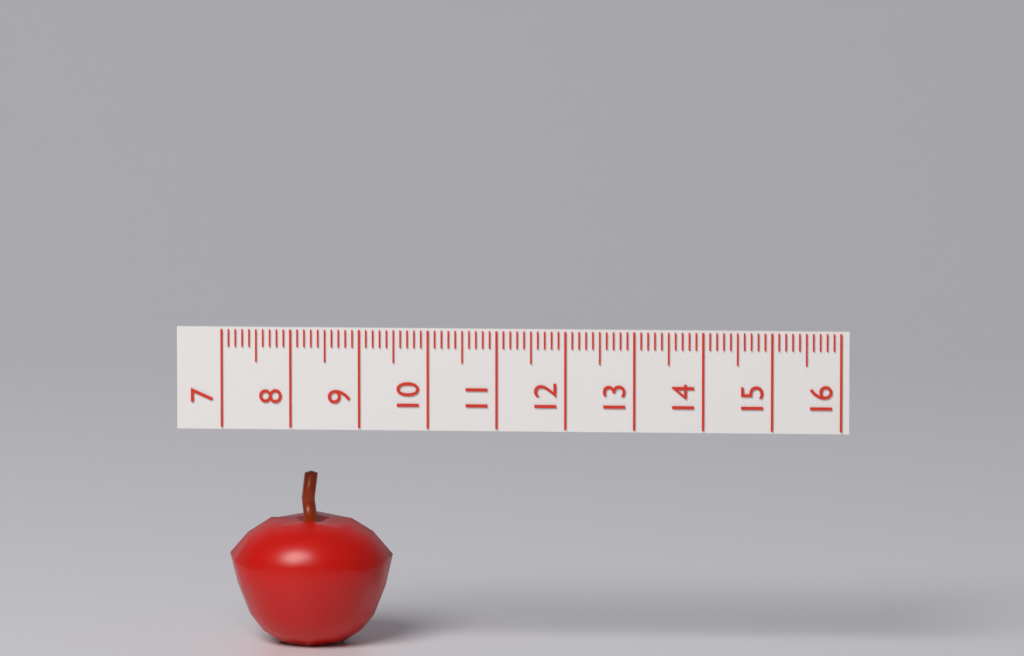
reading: 9.4 (no unit)
